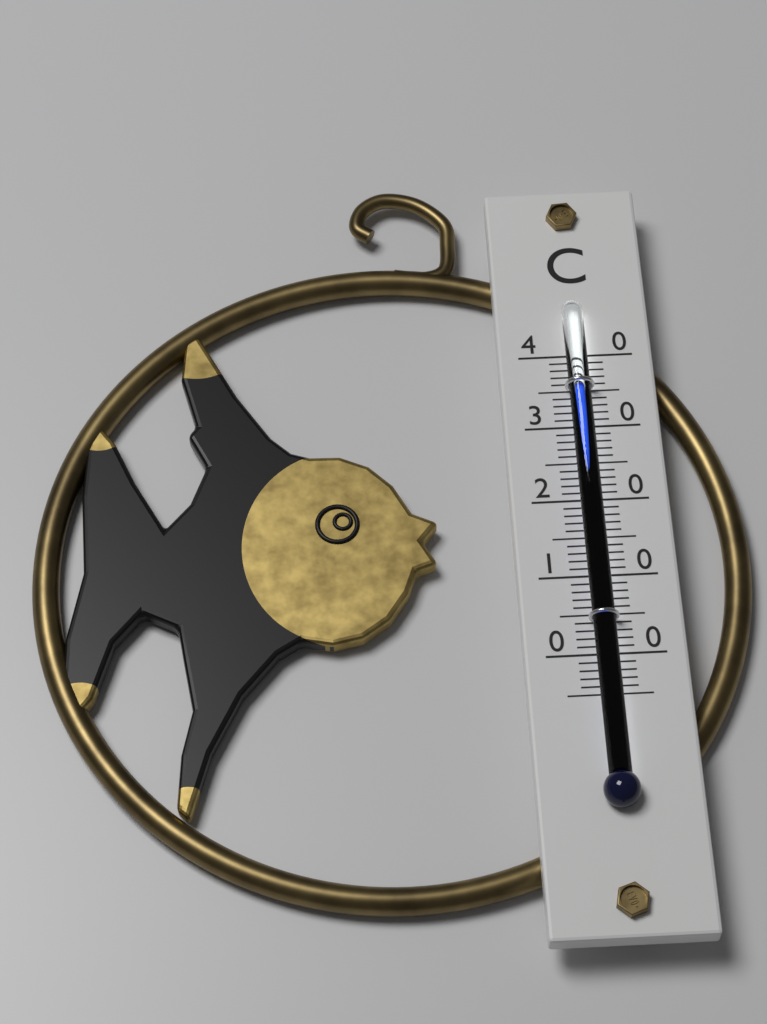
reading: 35 °C
